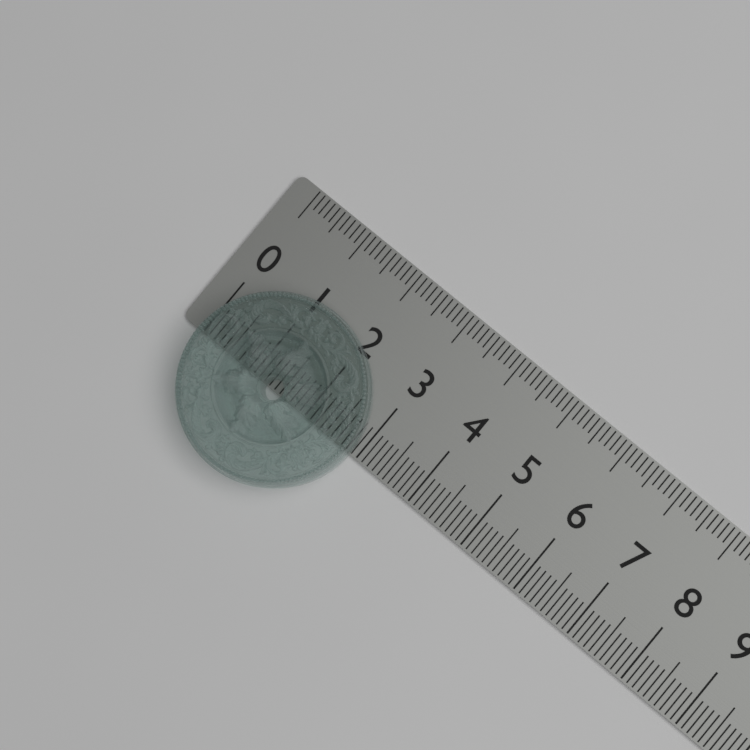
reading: 2.9 (no unit)
